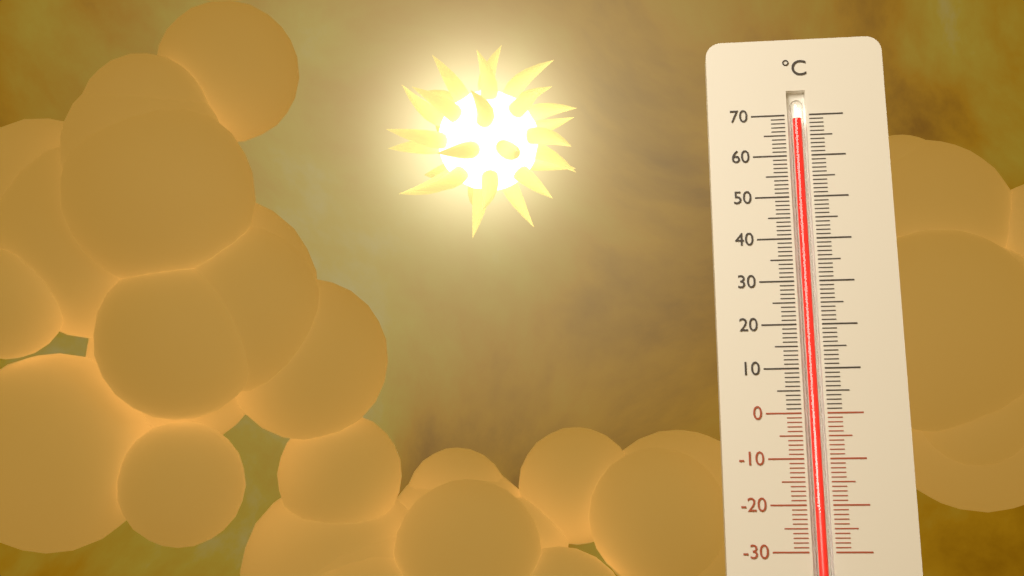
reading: 69 °C
